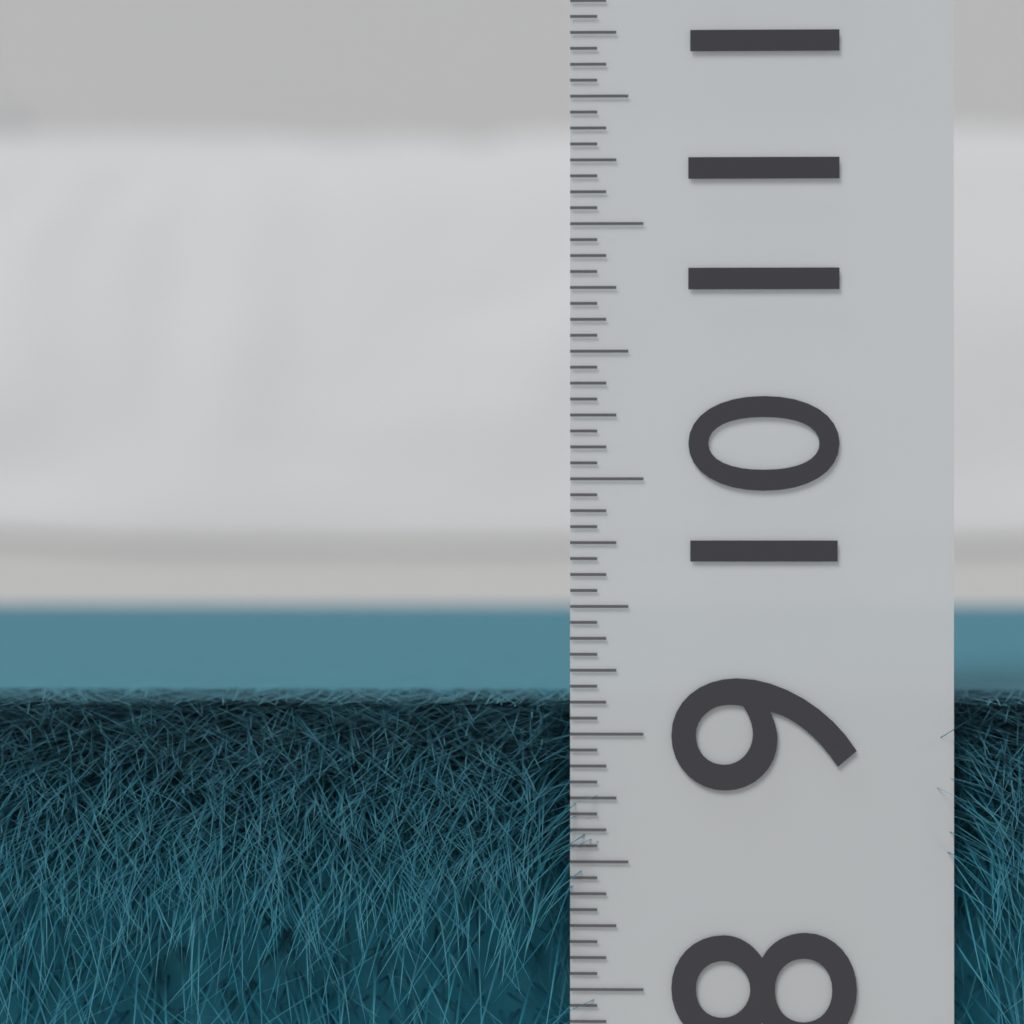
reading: 9.1250 (no unit)
